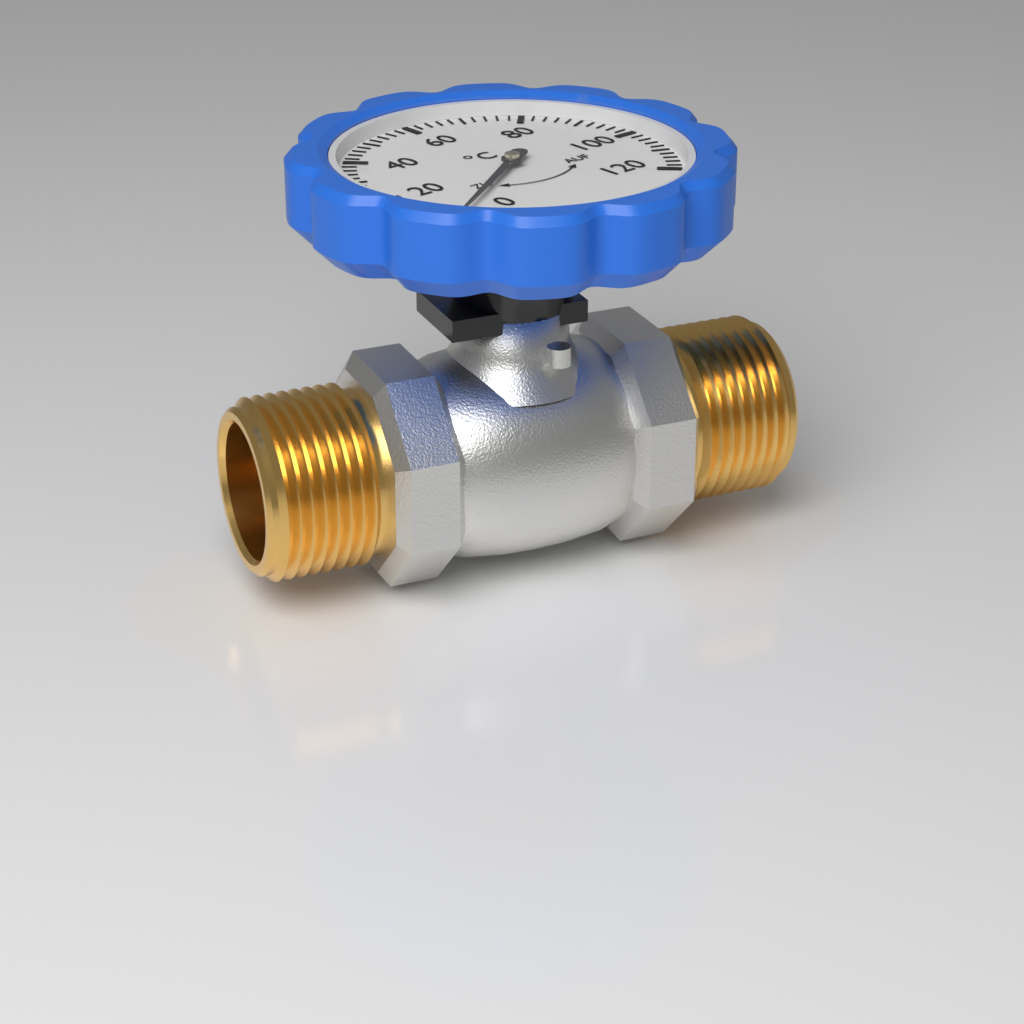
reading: 6 °C
